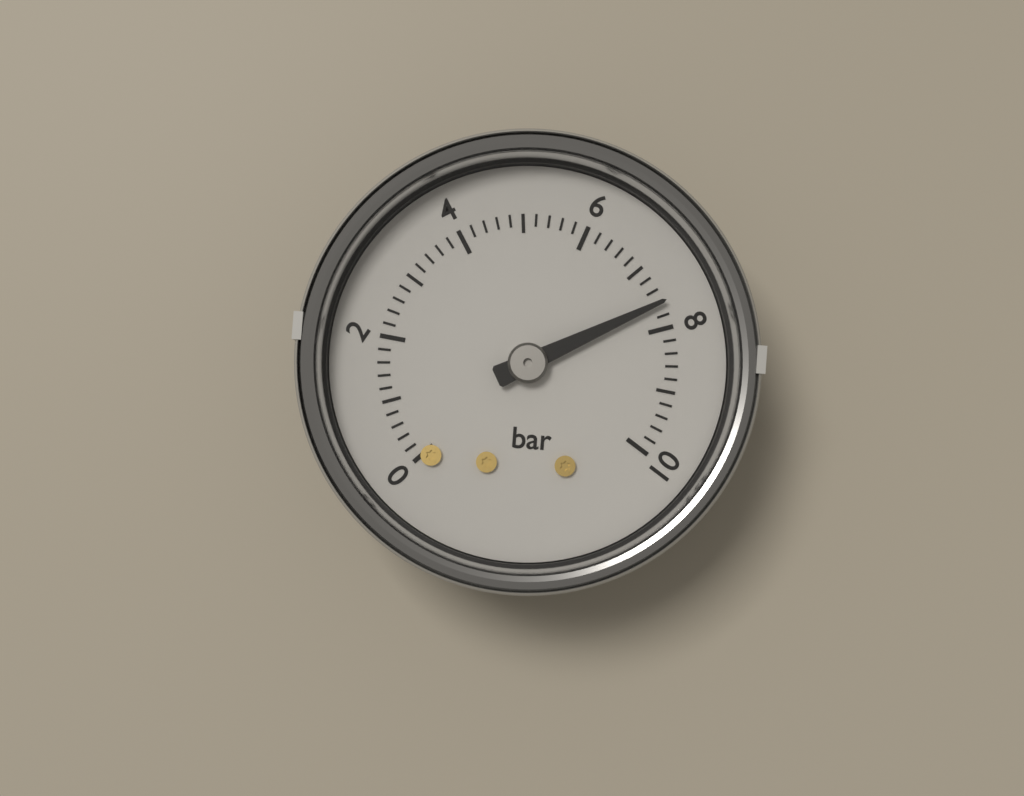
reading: 7.6 bar
